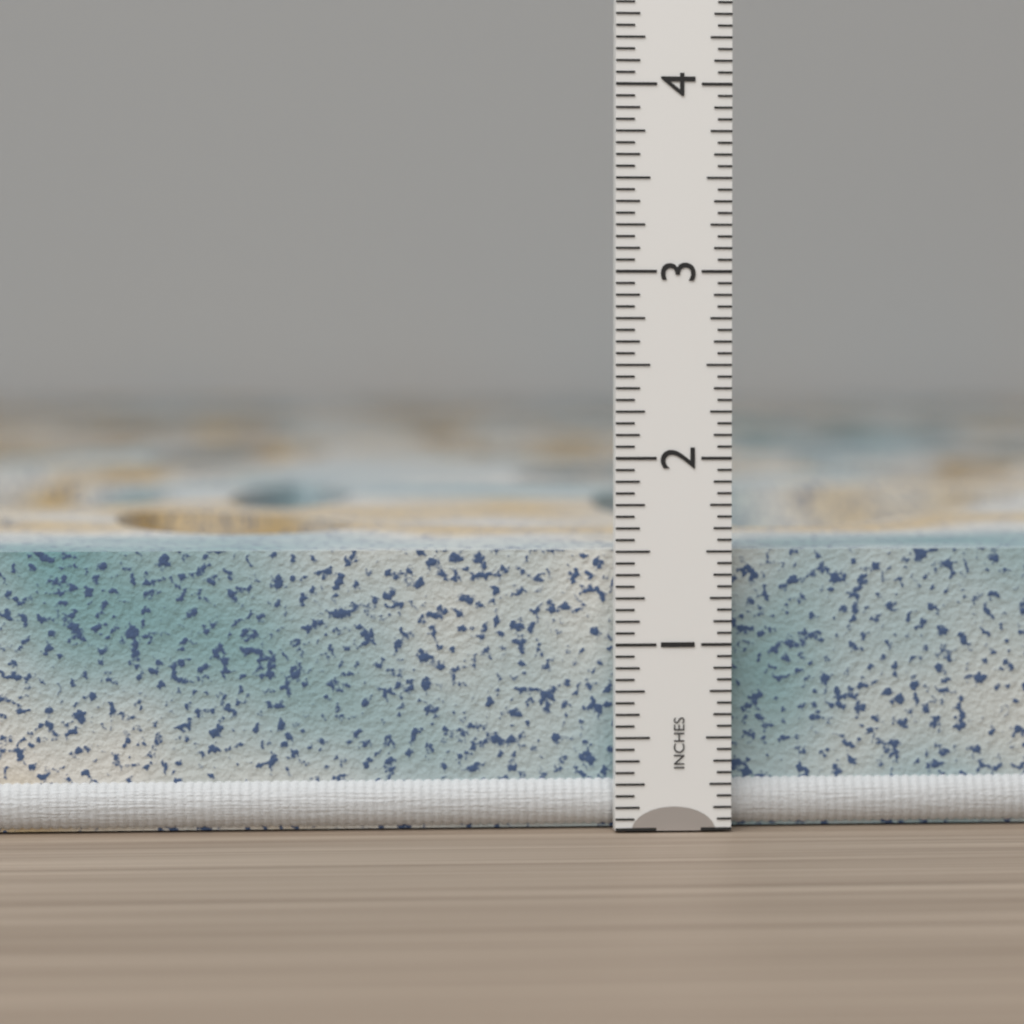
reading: 1.5000 in
